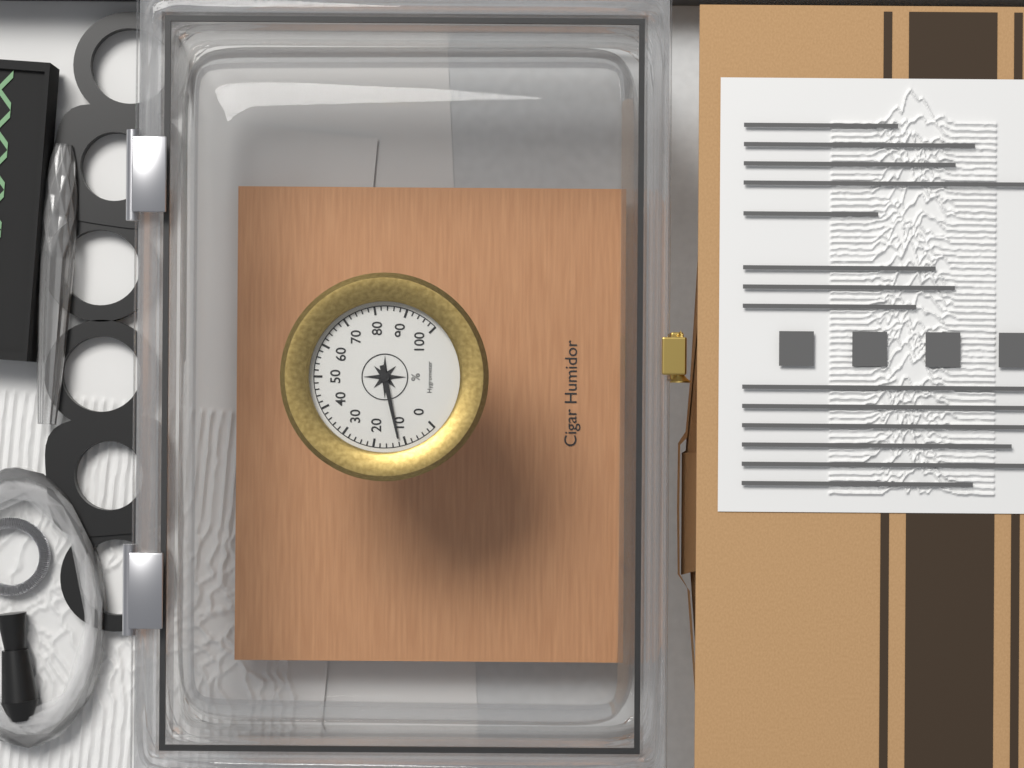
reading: 12 %
